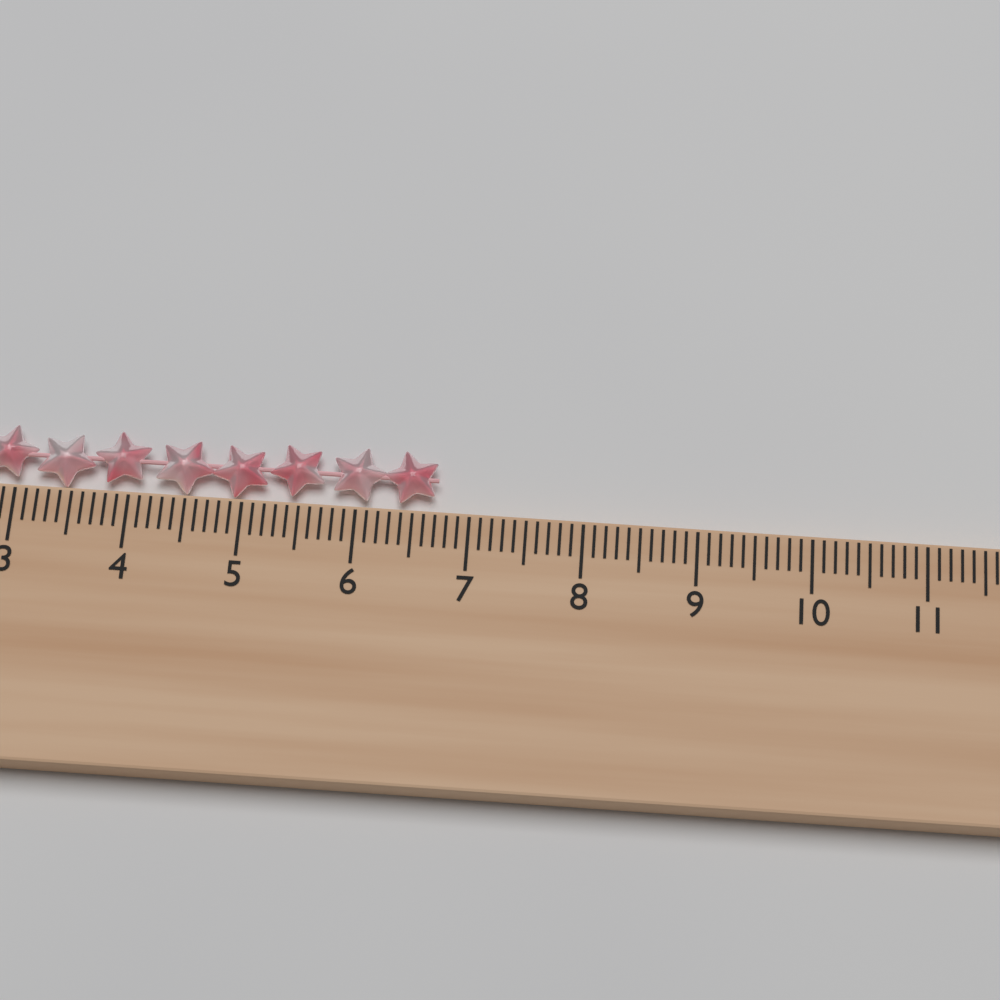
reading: 6.7 cm
